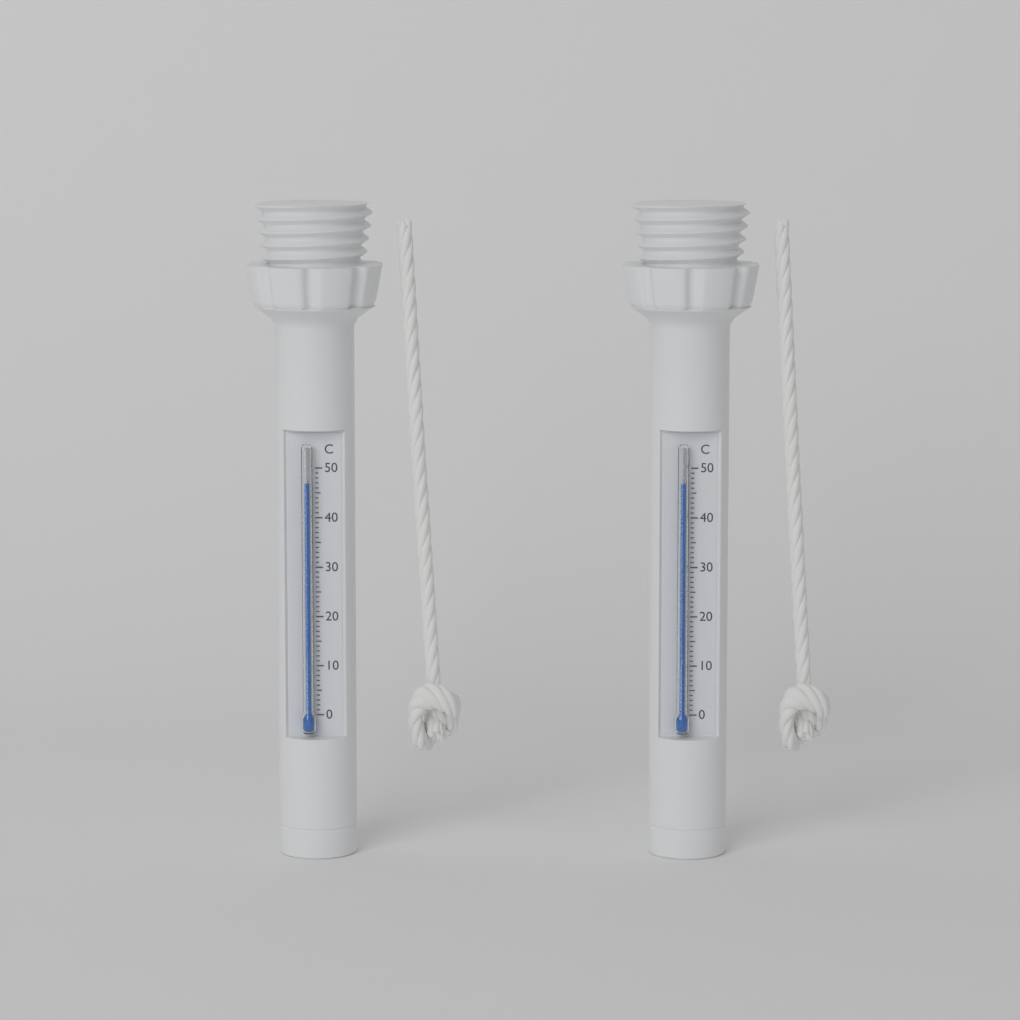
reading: 47 °C
